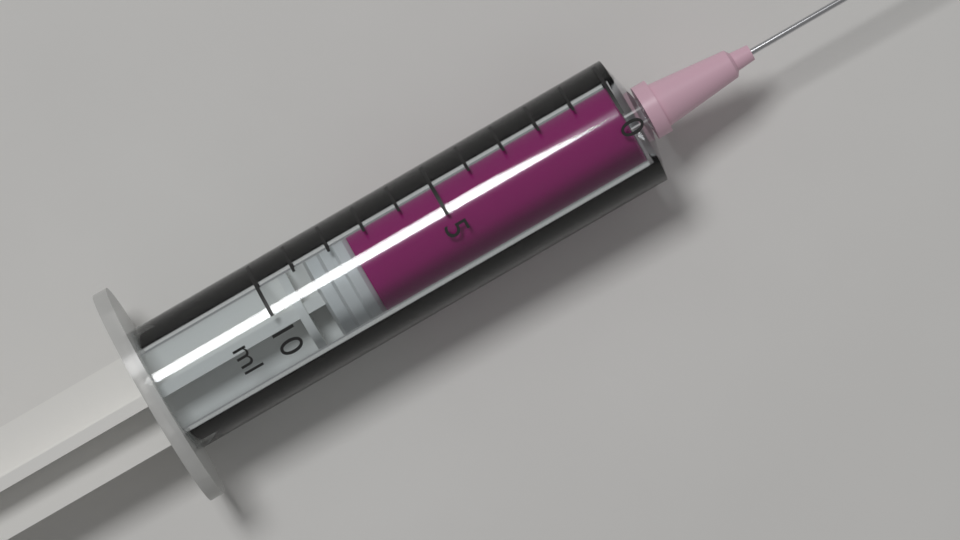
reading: 7.5 ml
